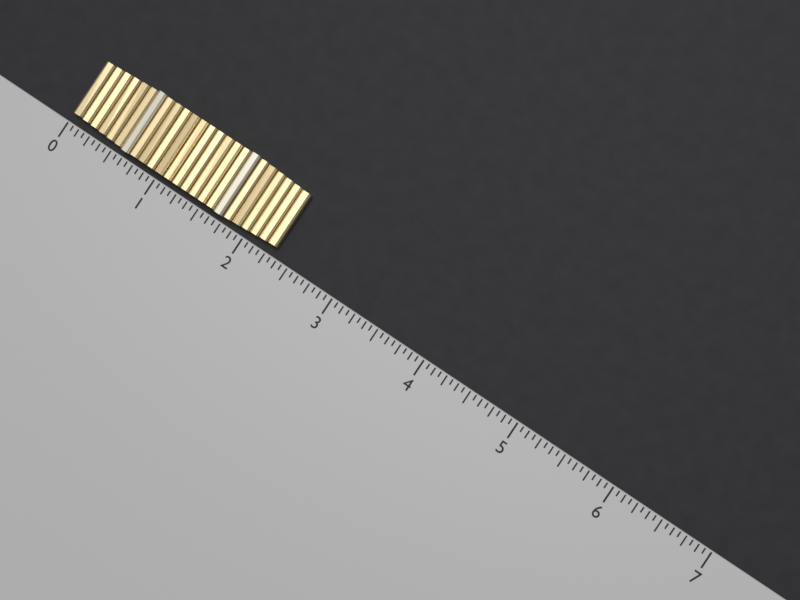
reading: 2.3125 (no unit)
